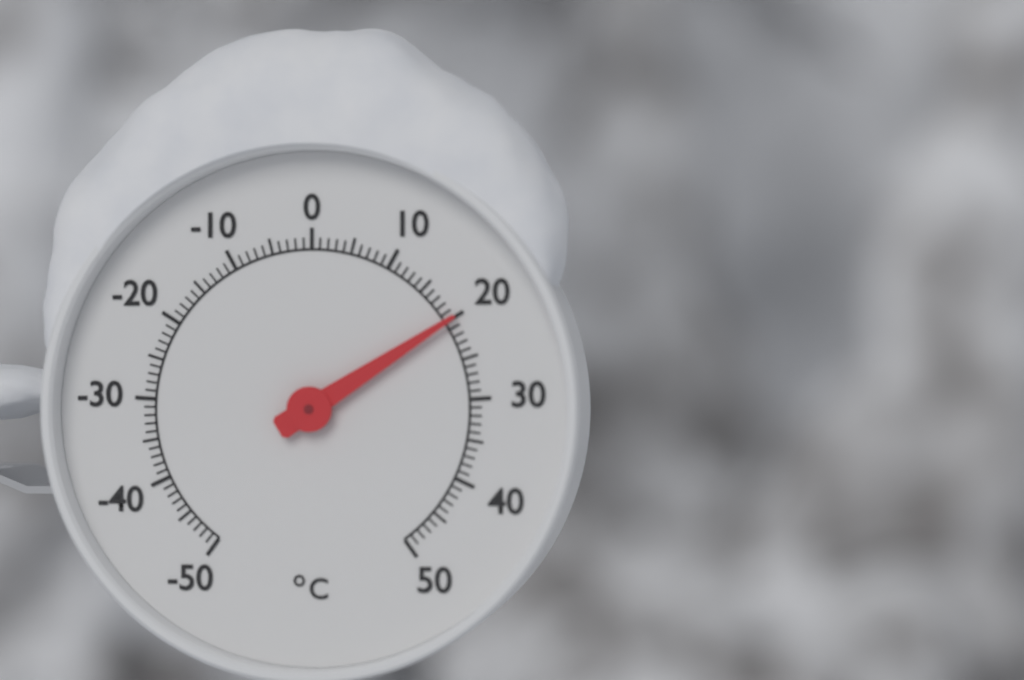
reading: 20 °C
